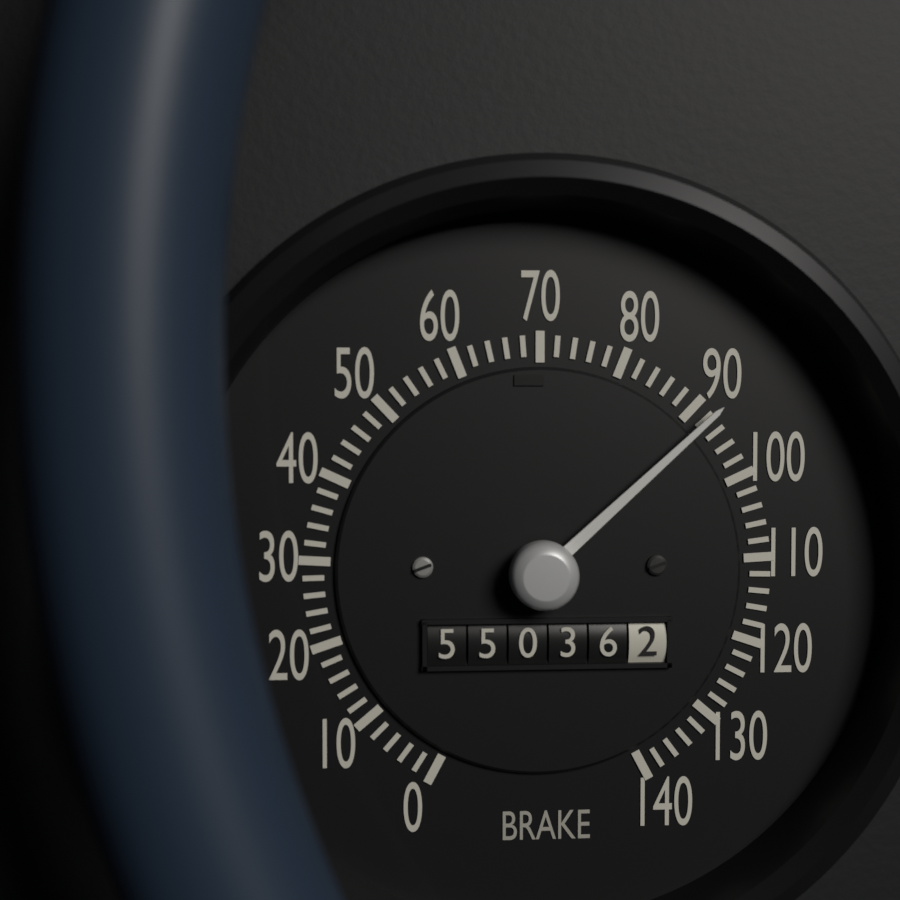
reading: 92 (no unit)
